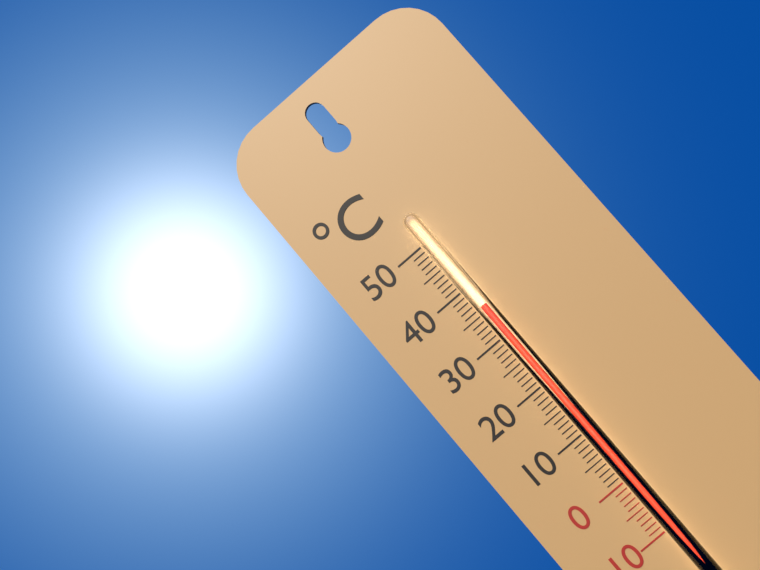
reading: 36 °C
